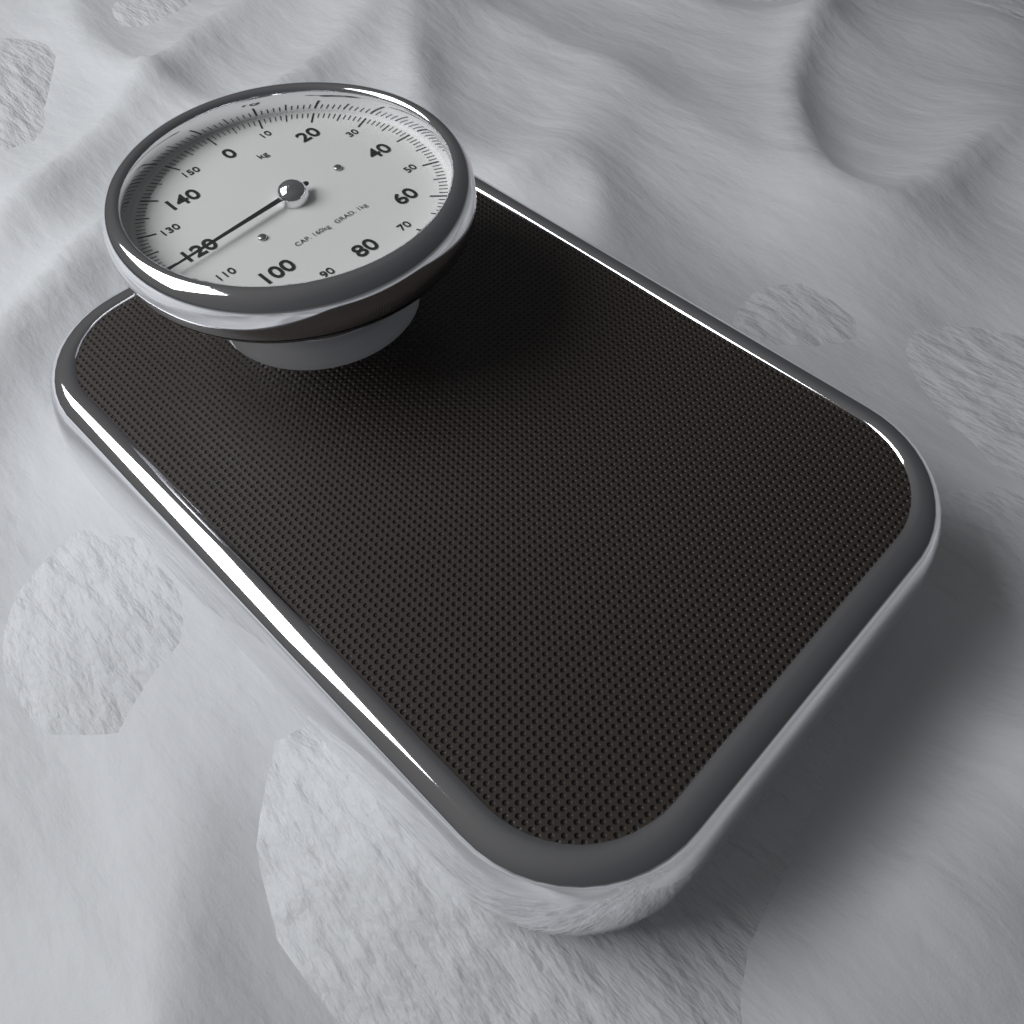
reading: 118 kg
